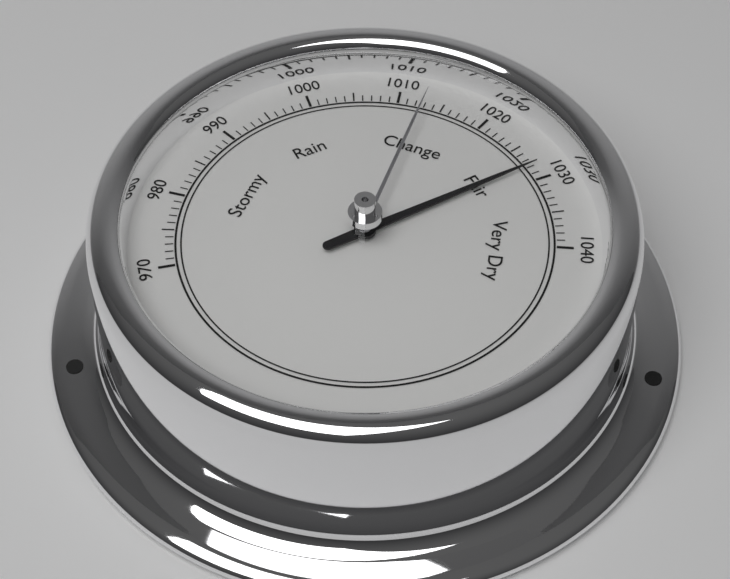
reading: 1028 (no unit)
